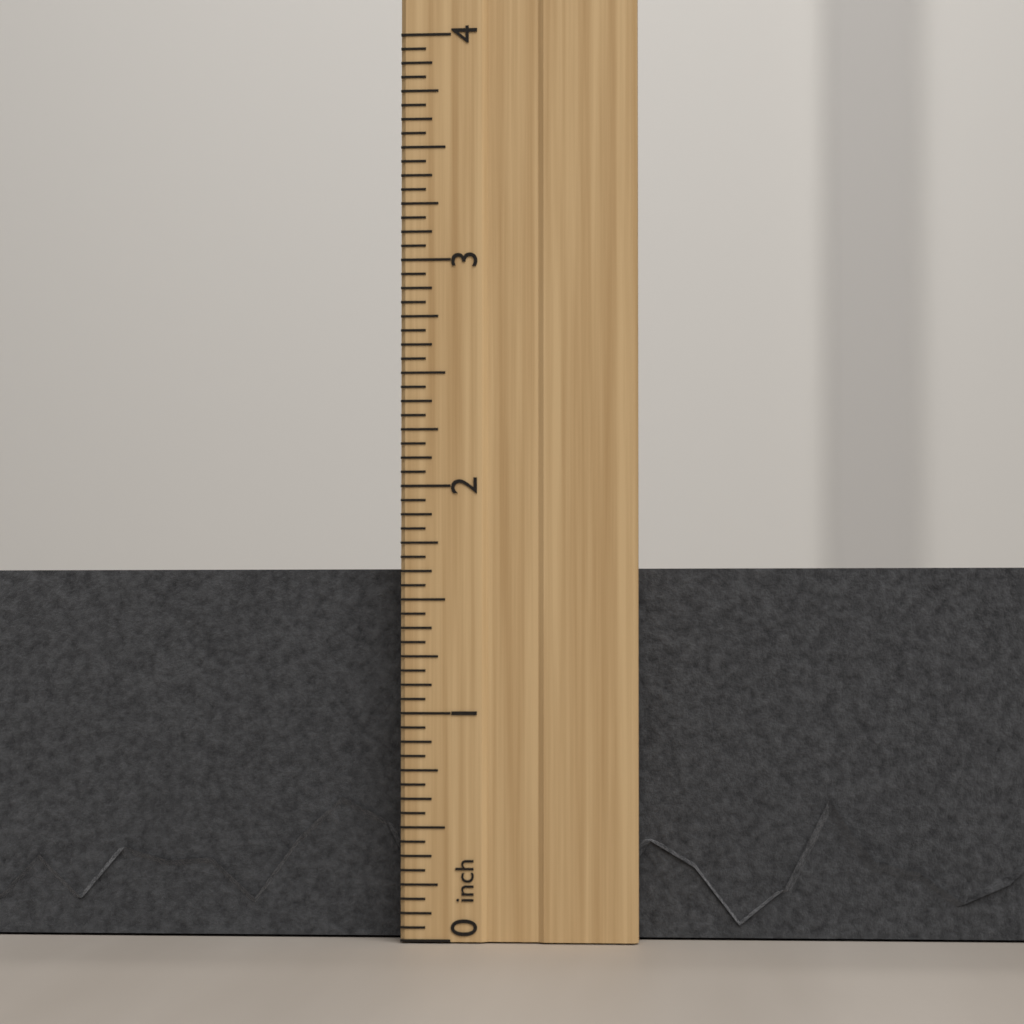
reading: 1.6875 inch
